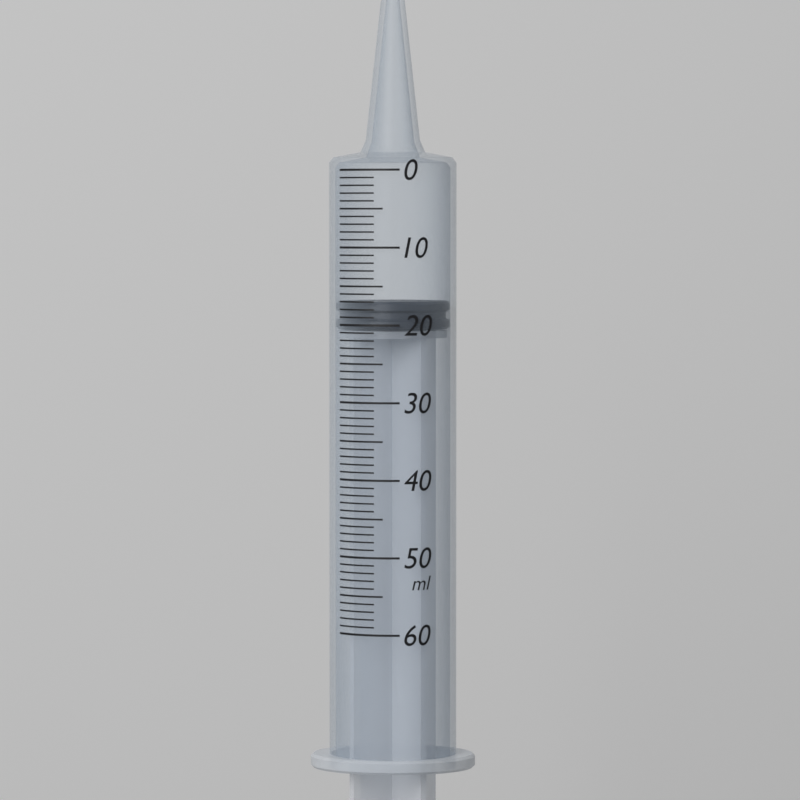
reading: 17 ml
